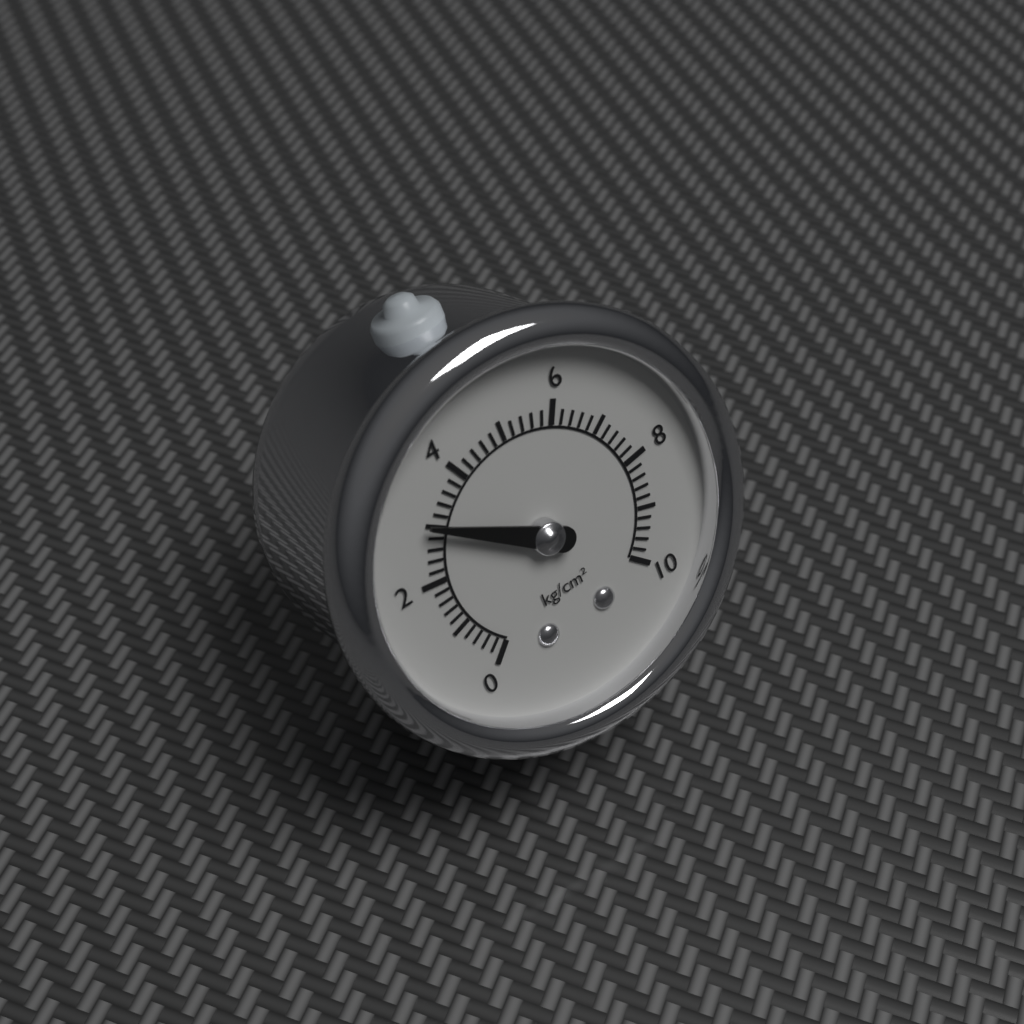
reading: 3.0 kg/cm²
